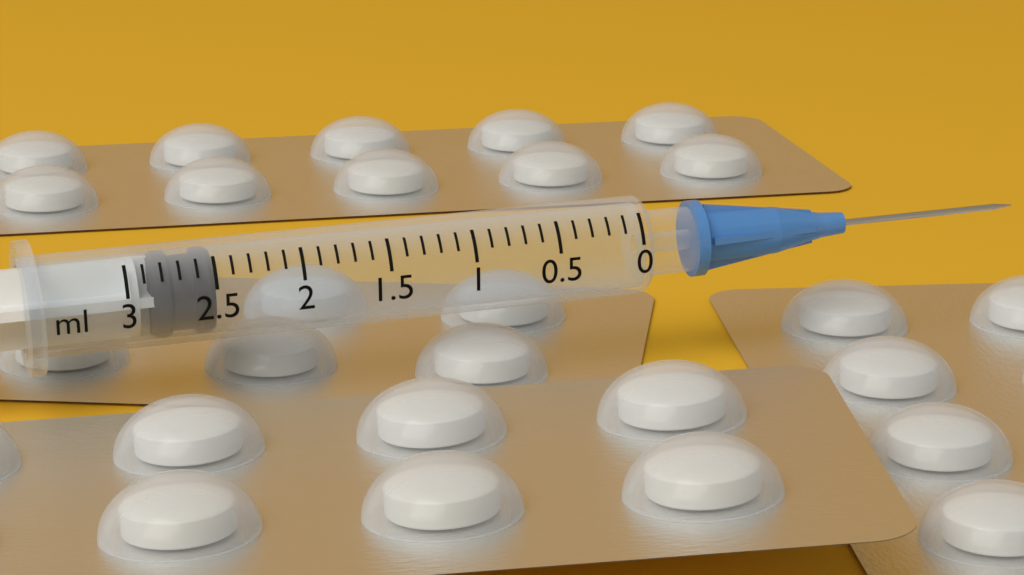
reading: 2.5 ml
